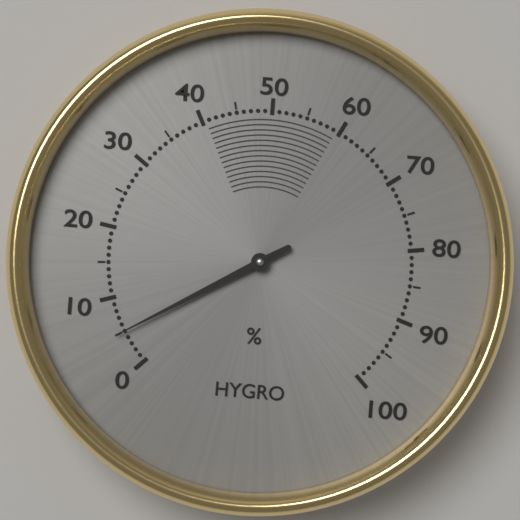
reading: 5 %
